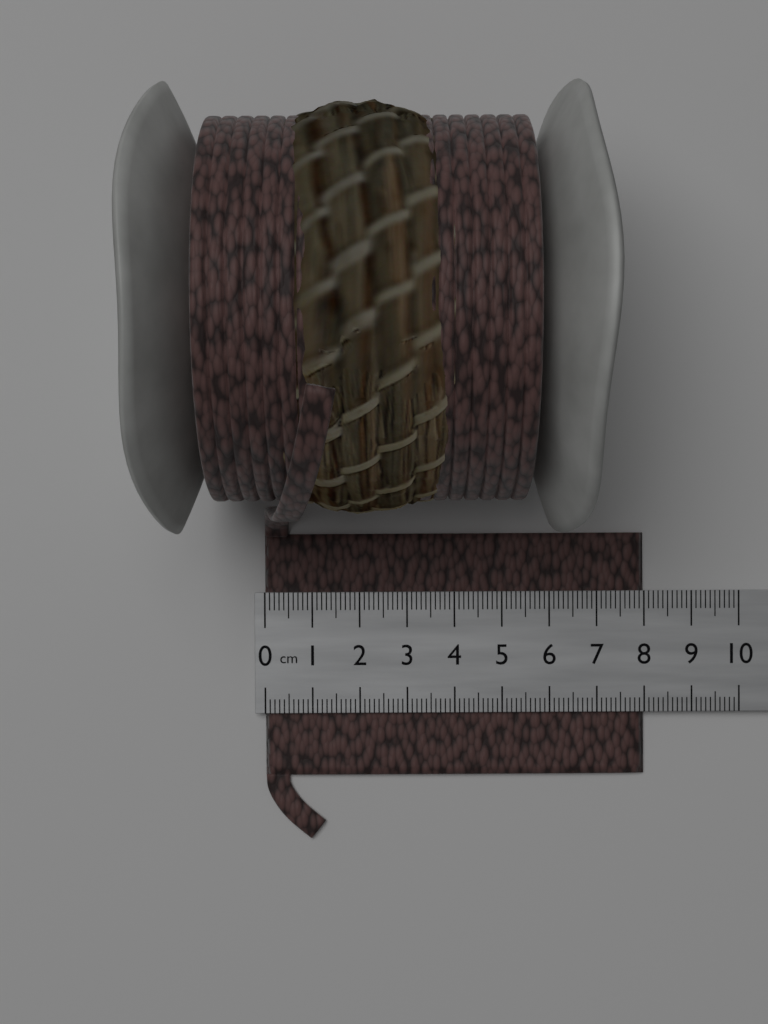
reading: 8.0 cm
